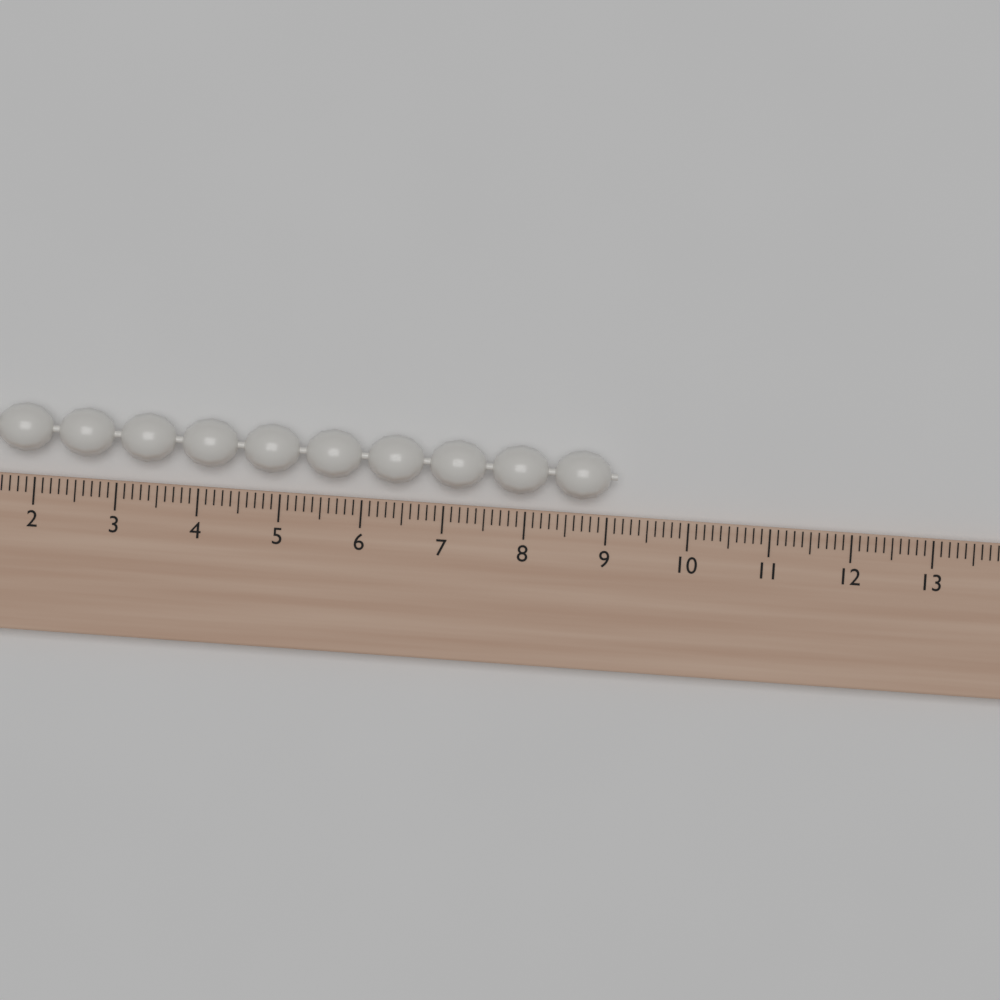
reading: 9.1 (no unit)
